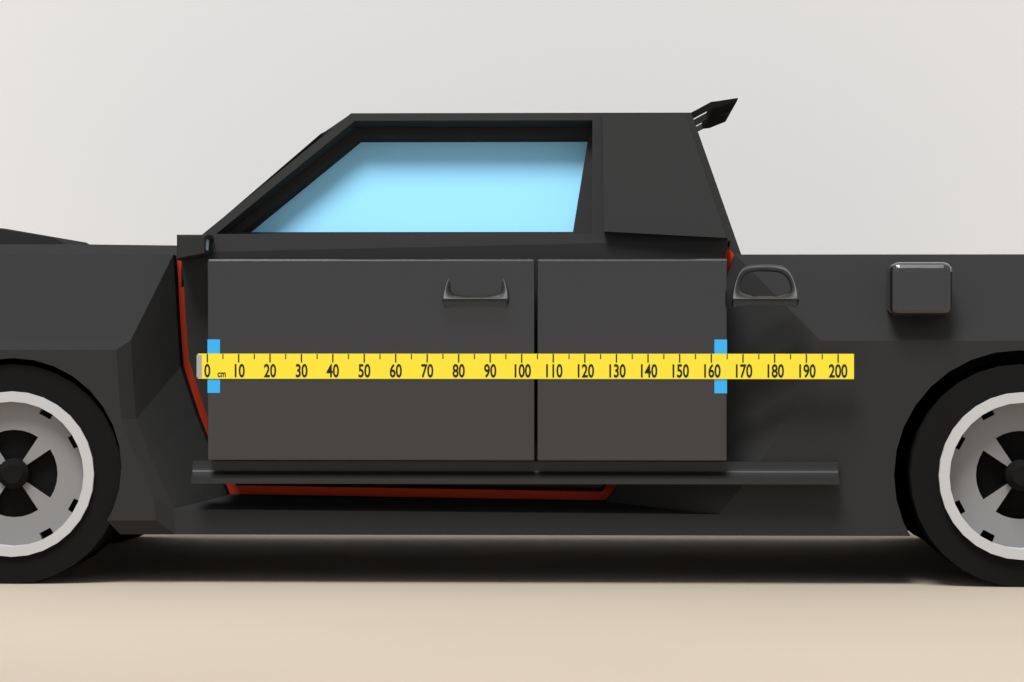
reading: 165 cm
